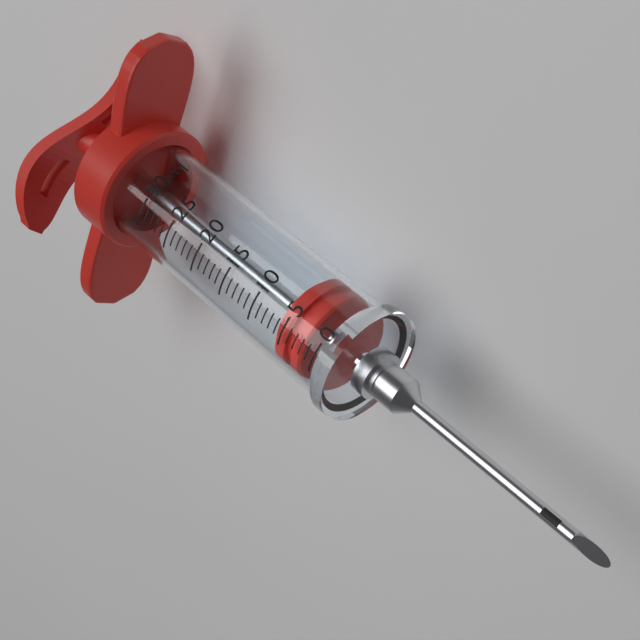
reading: 2 ml
